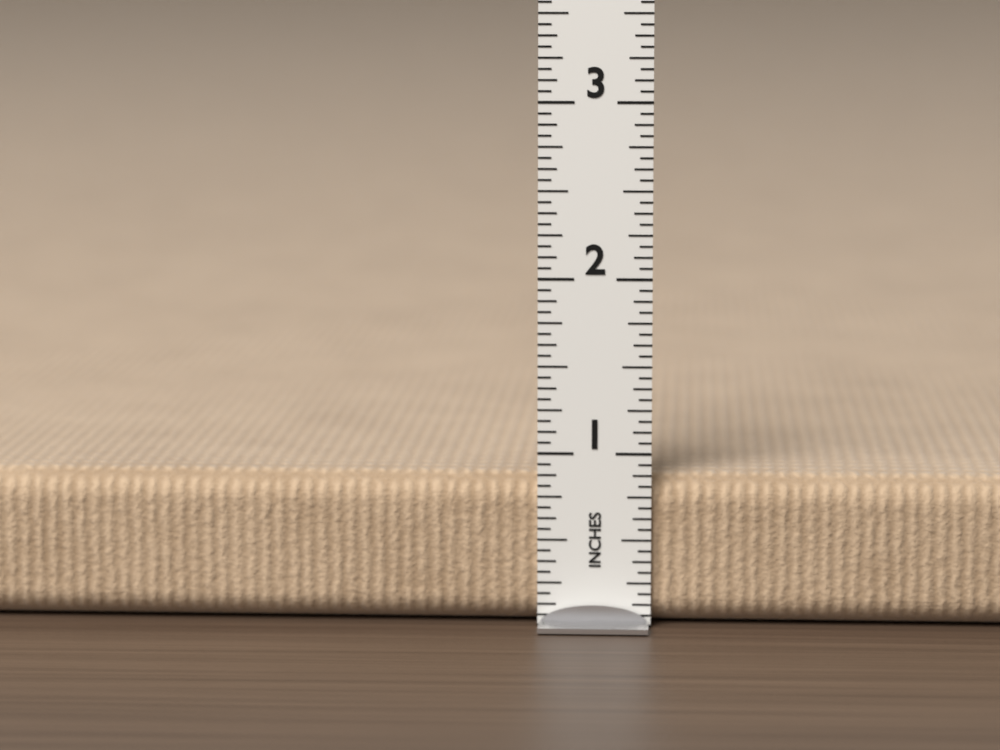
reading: 0.8750 in
